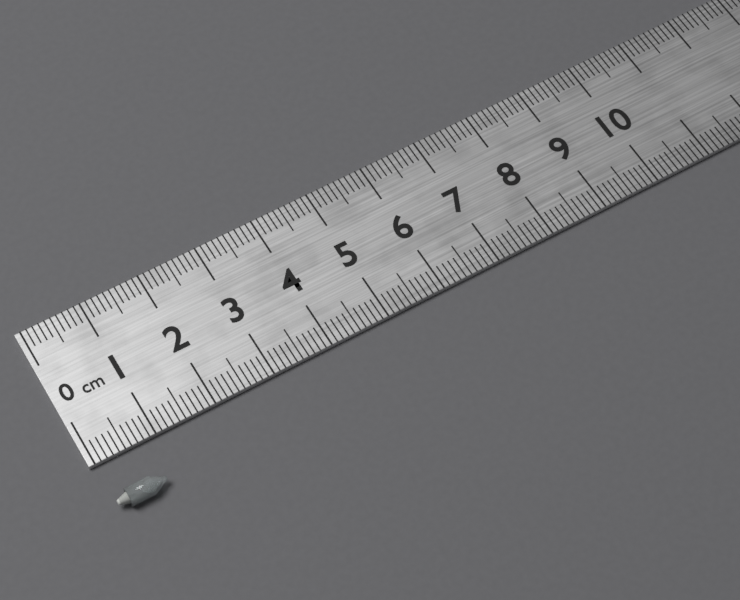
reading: 0.8 cm
